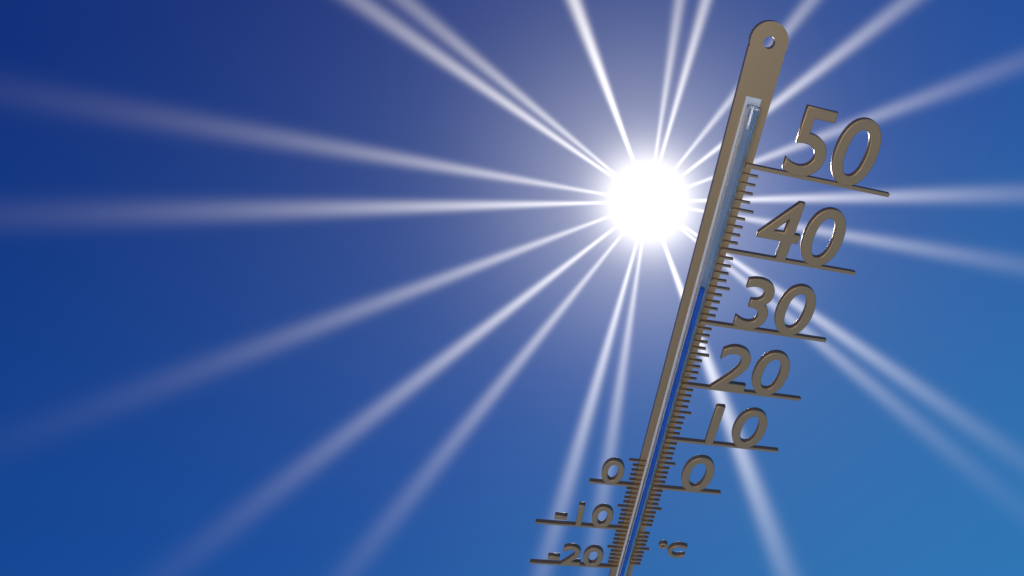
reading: 35 °C
